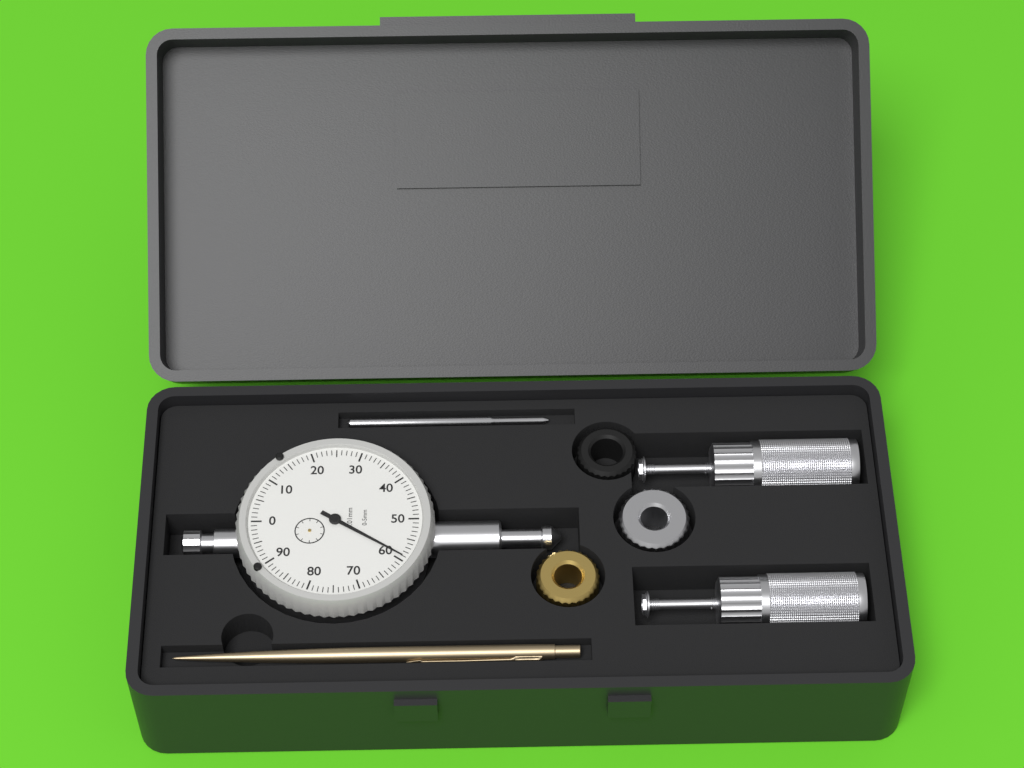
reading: 0.59 mm
